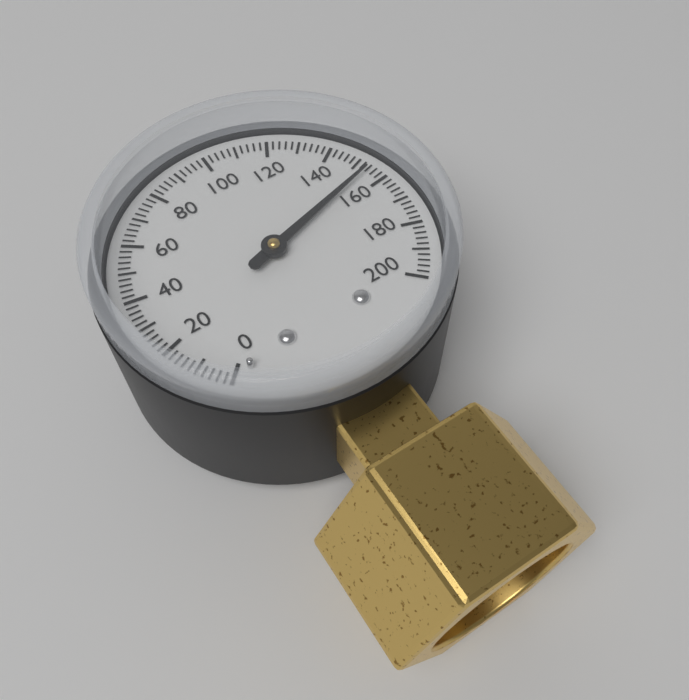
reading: 154 (no unit)
